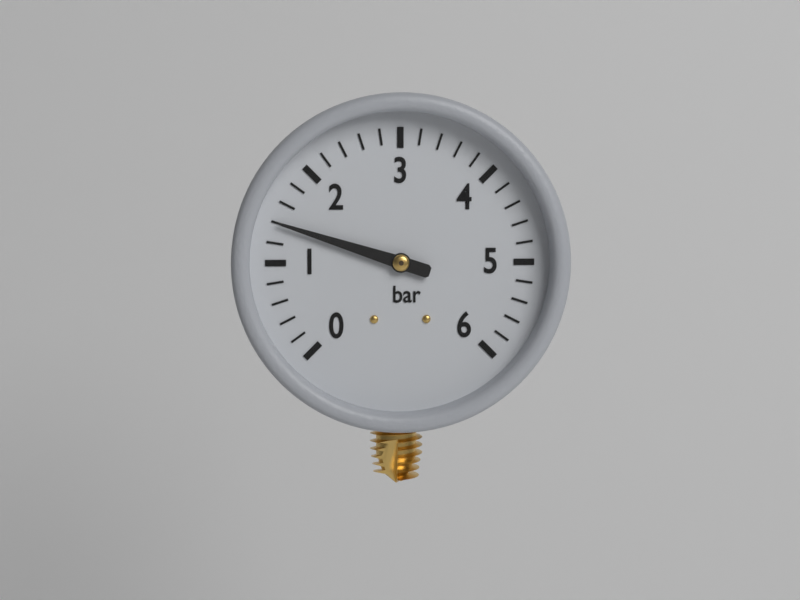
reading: 1.4 bar
